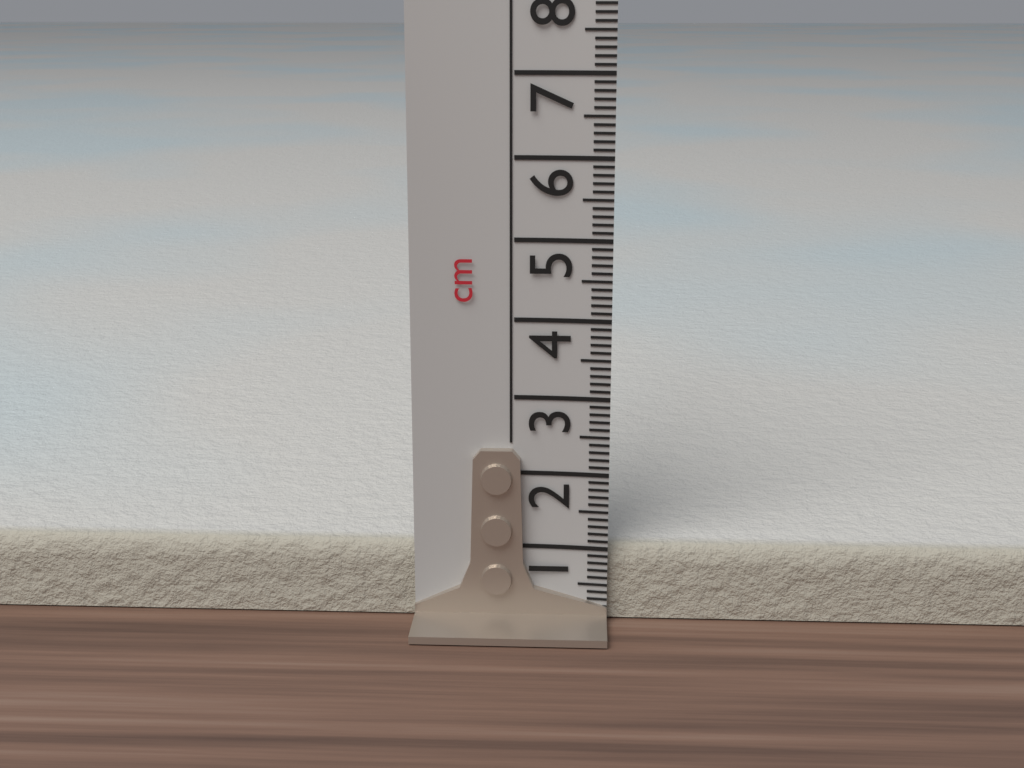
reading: 1.0 cm
